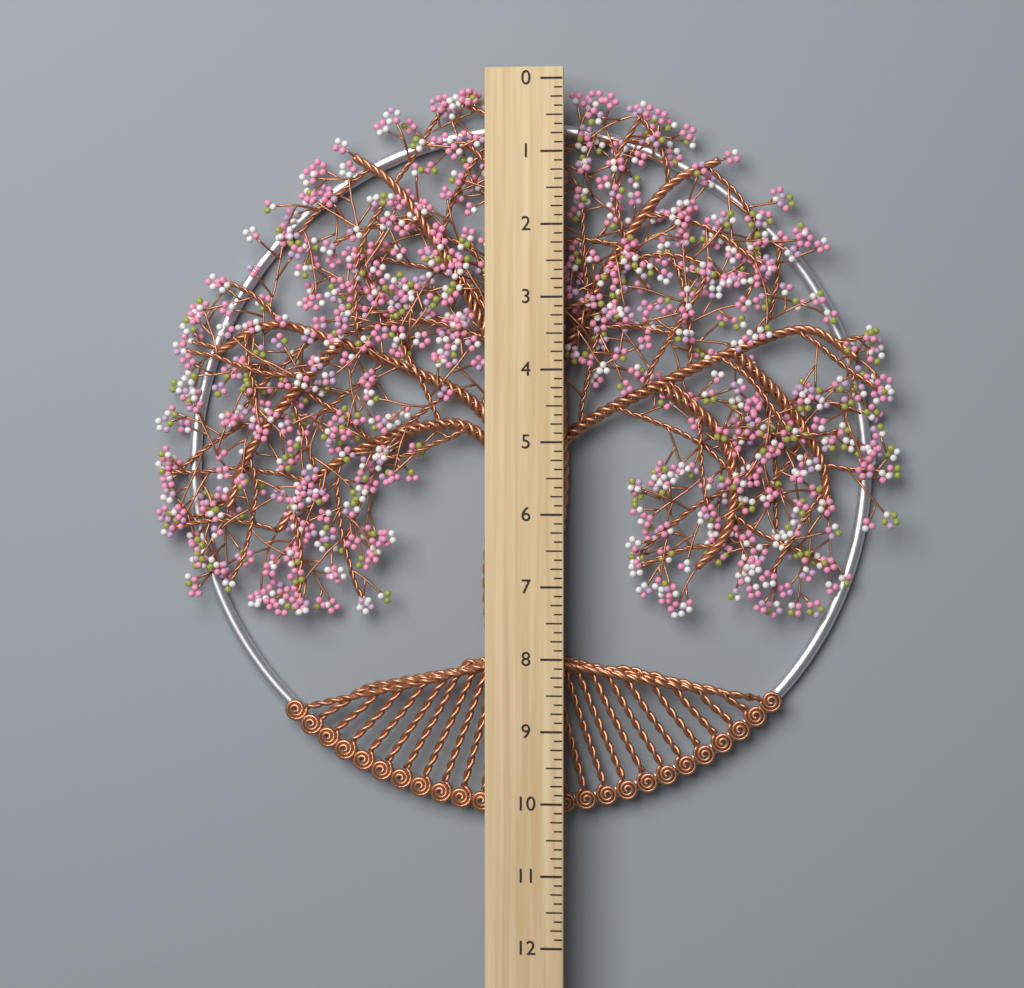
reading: 10.250 (no unit)
